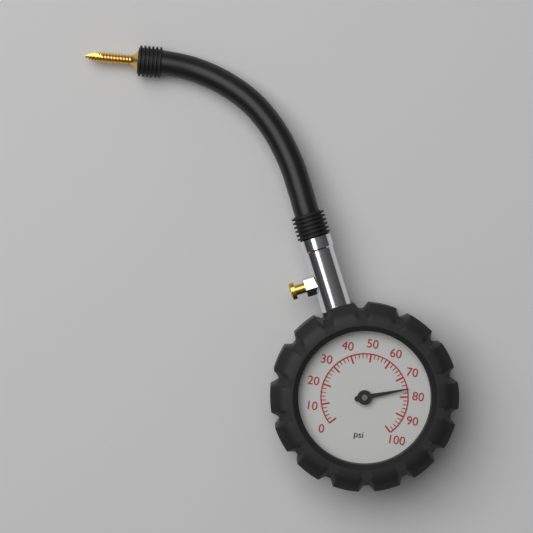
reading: 76 psi
